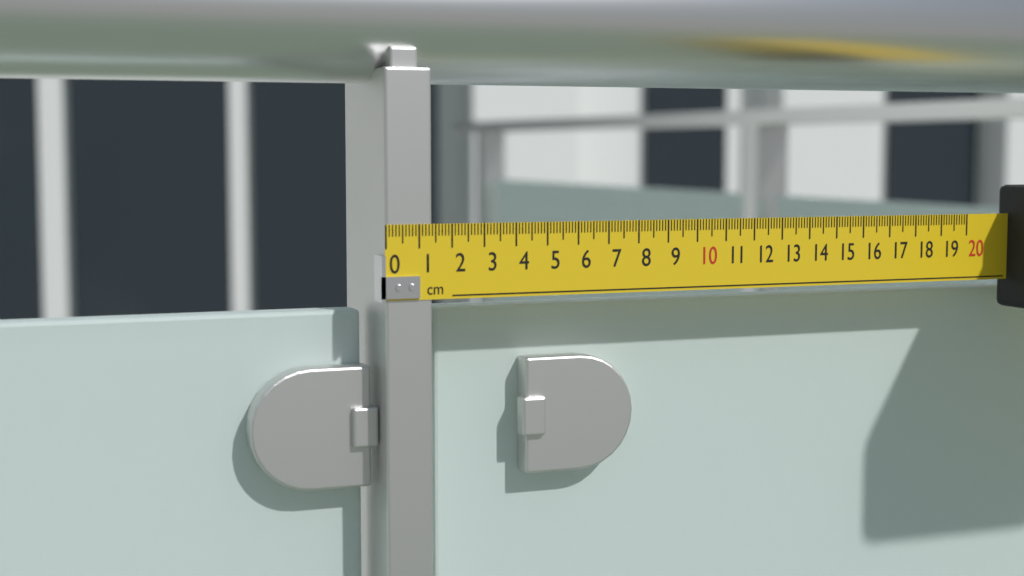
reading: 1.4 cm
